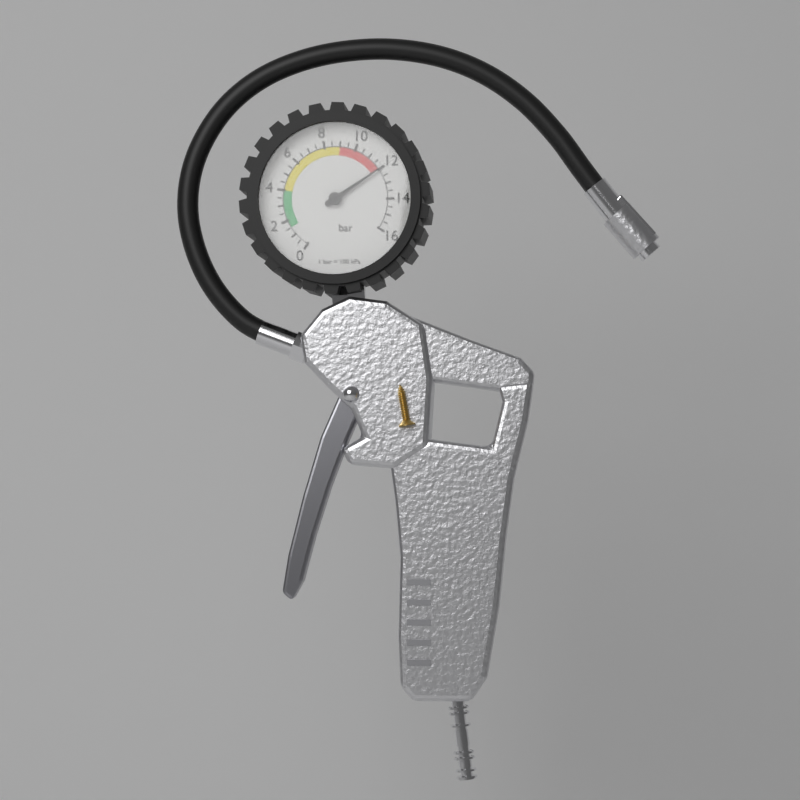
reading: 12.0 bar
